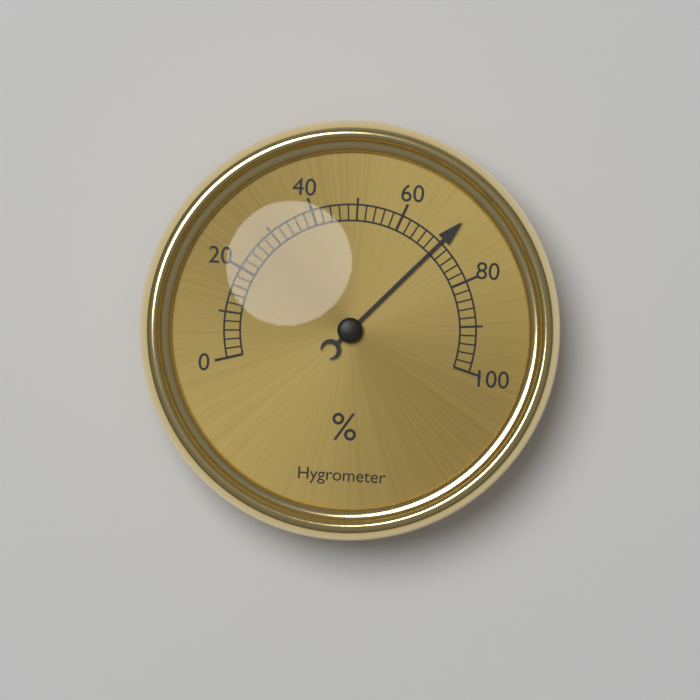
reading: 70 %
